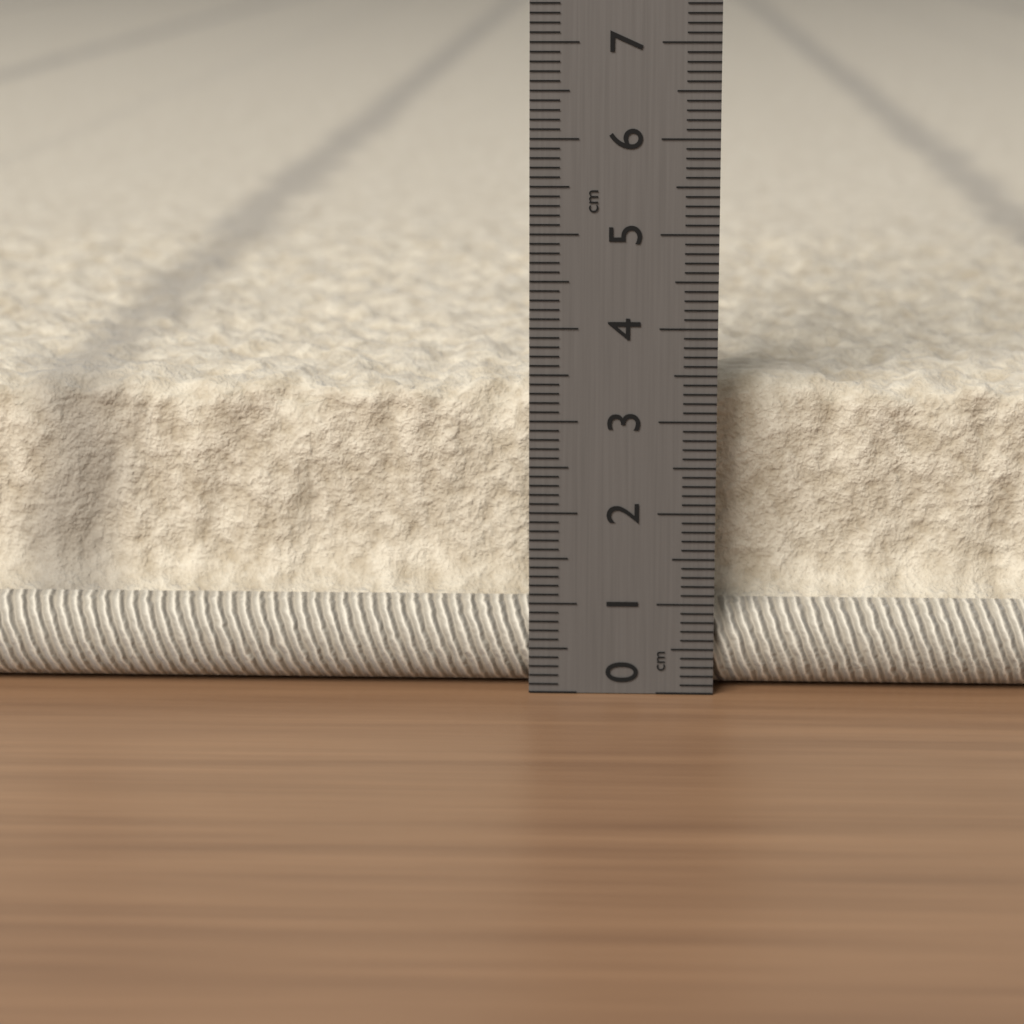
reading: 3.4 cm
